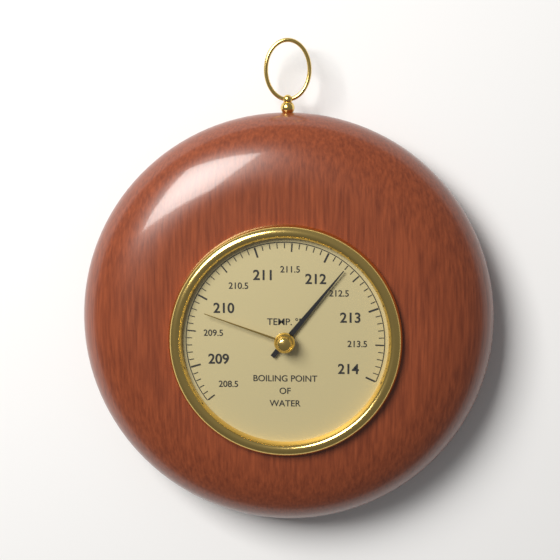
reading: 212.3 °F
